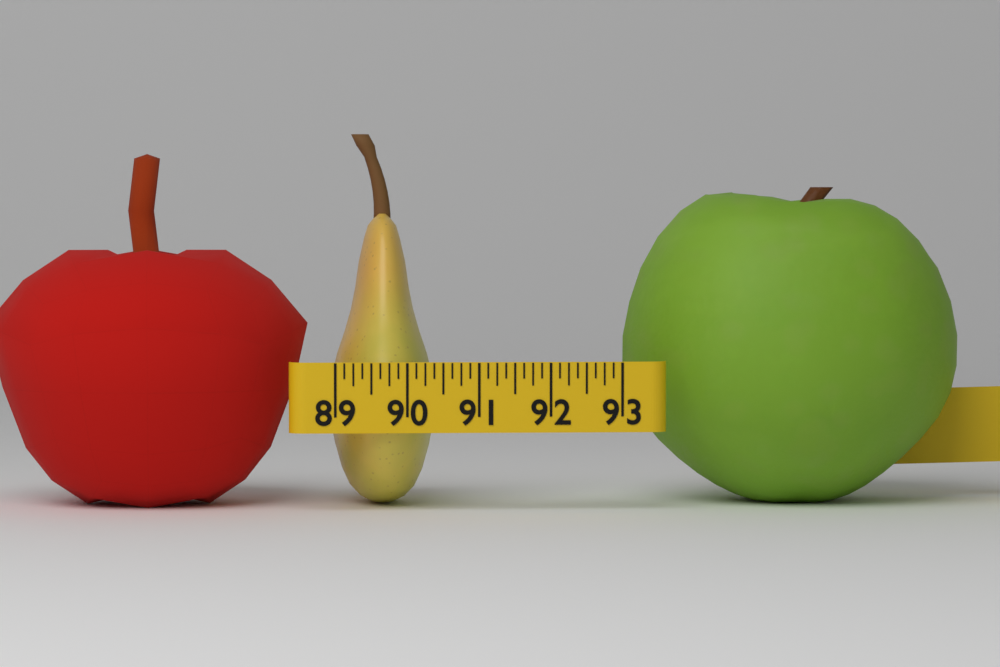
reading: 90.500 (no unit)
